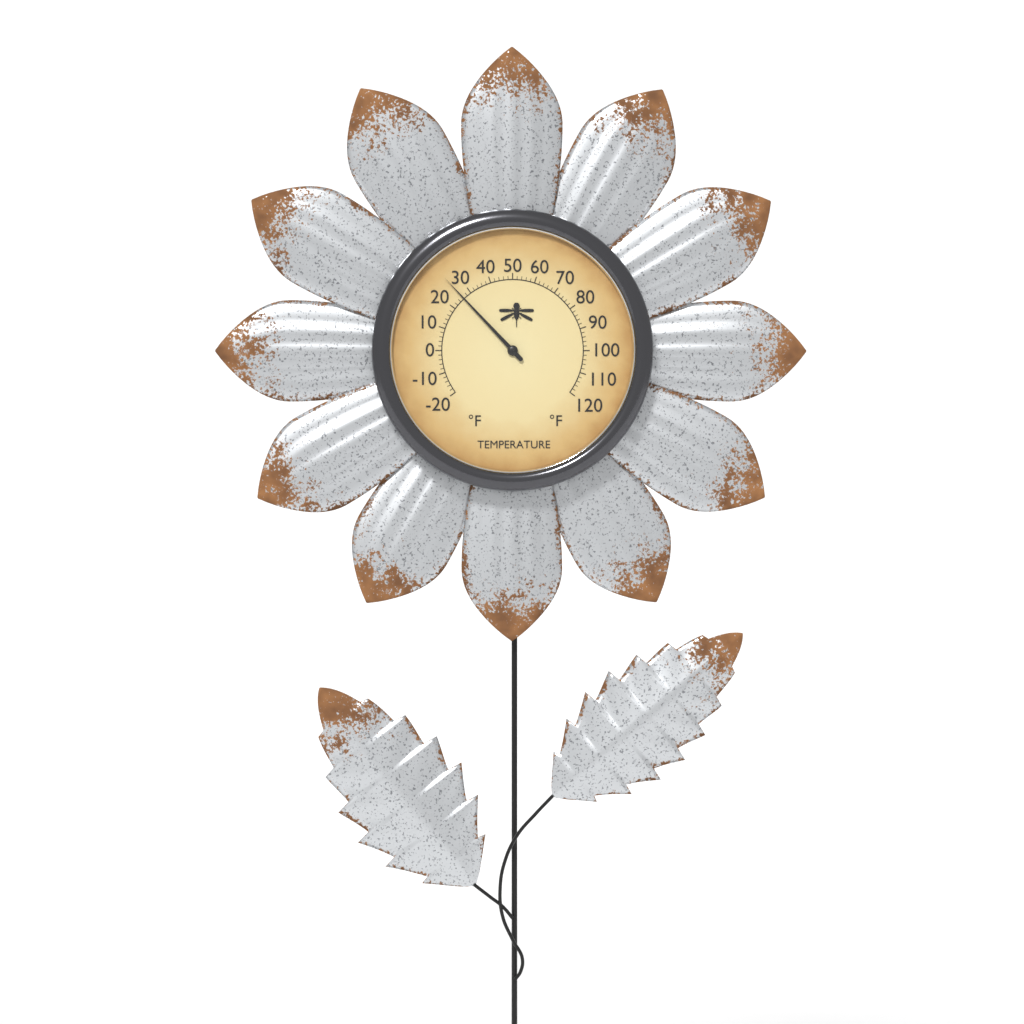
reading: 26 °F
